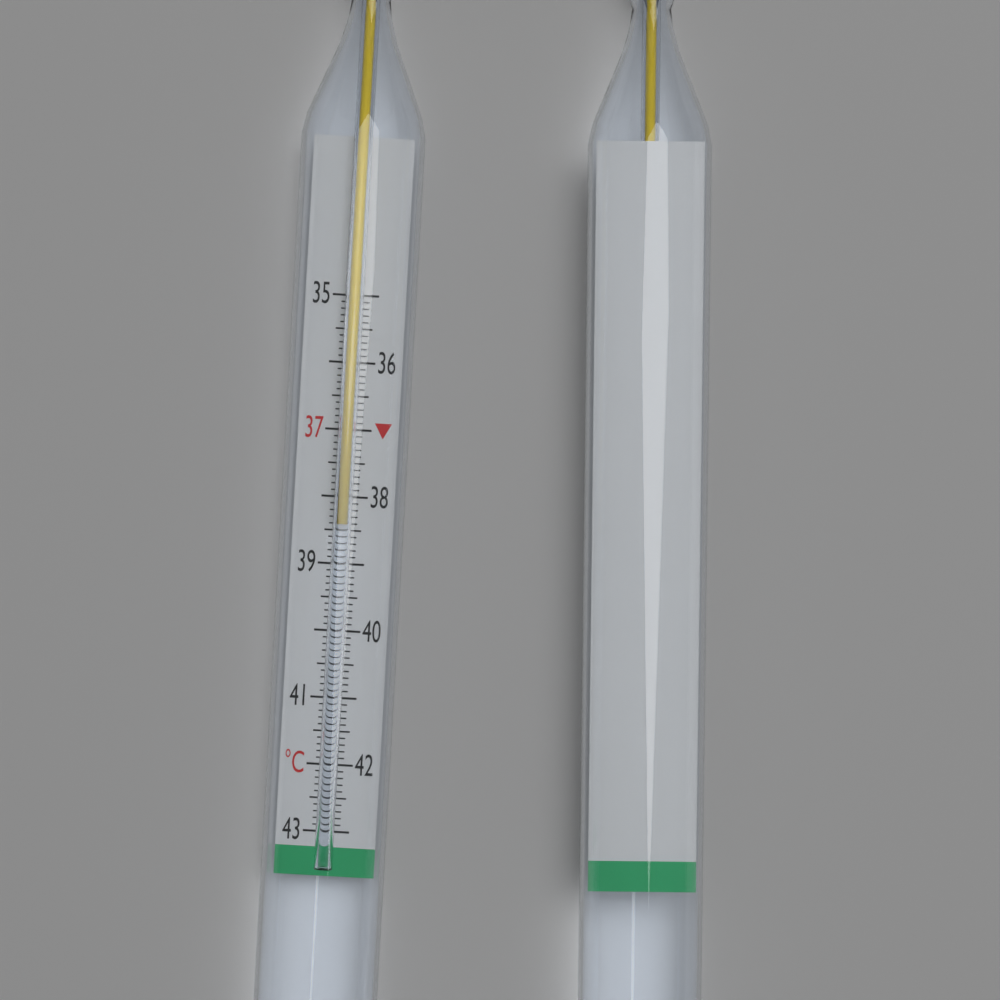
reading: 38.4 °C
